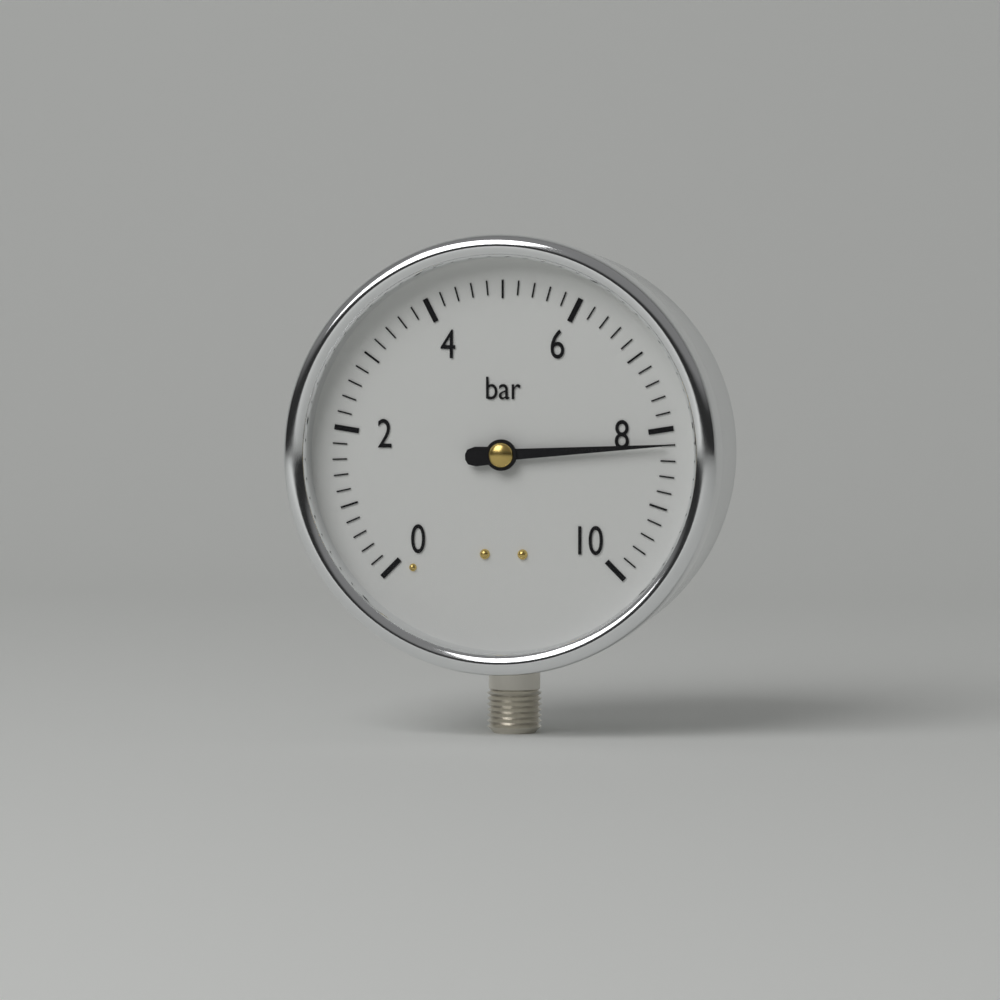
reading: 8.2 bar
